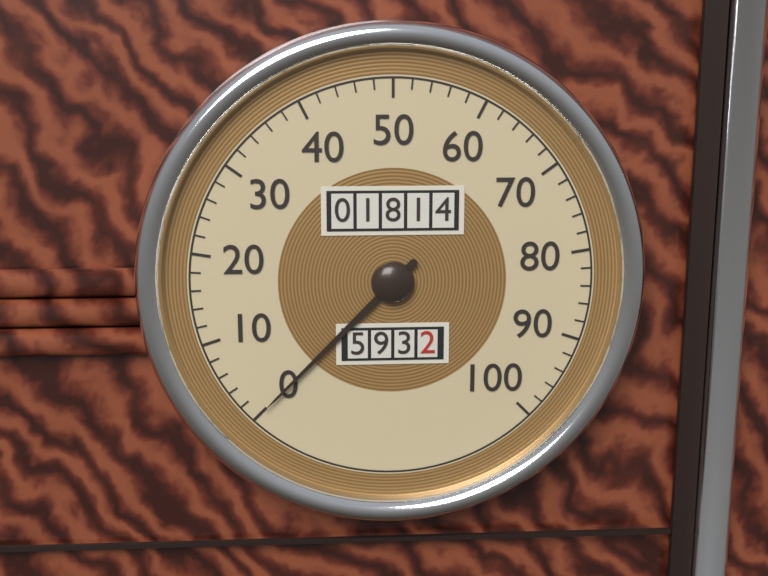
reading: 0 (no unit)
